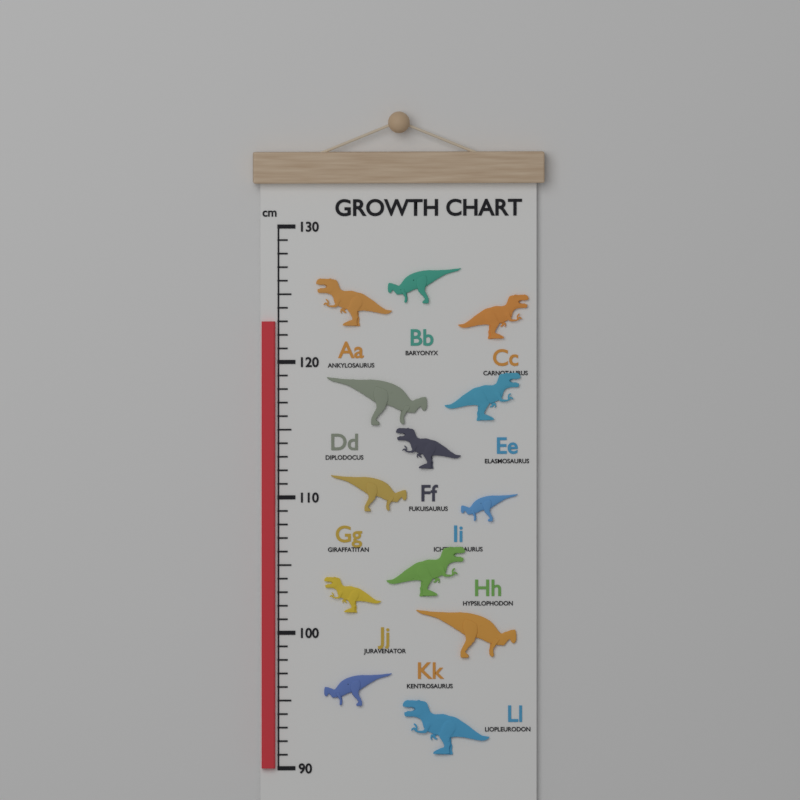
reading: 123 cm
